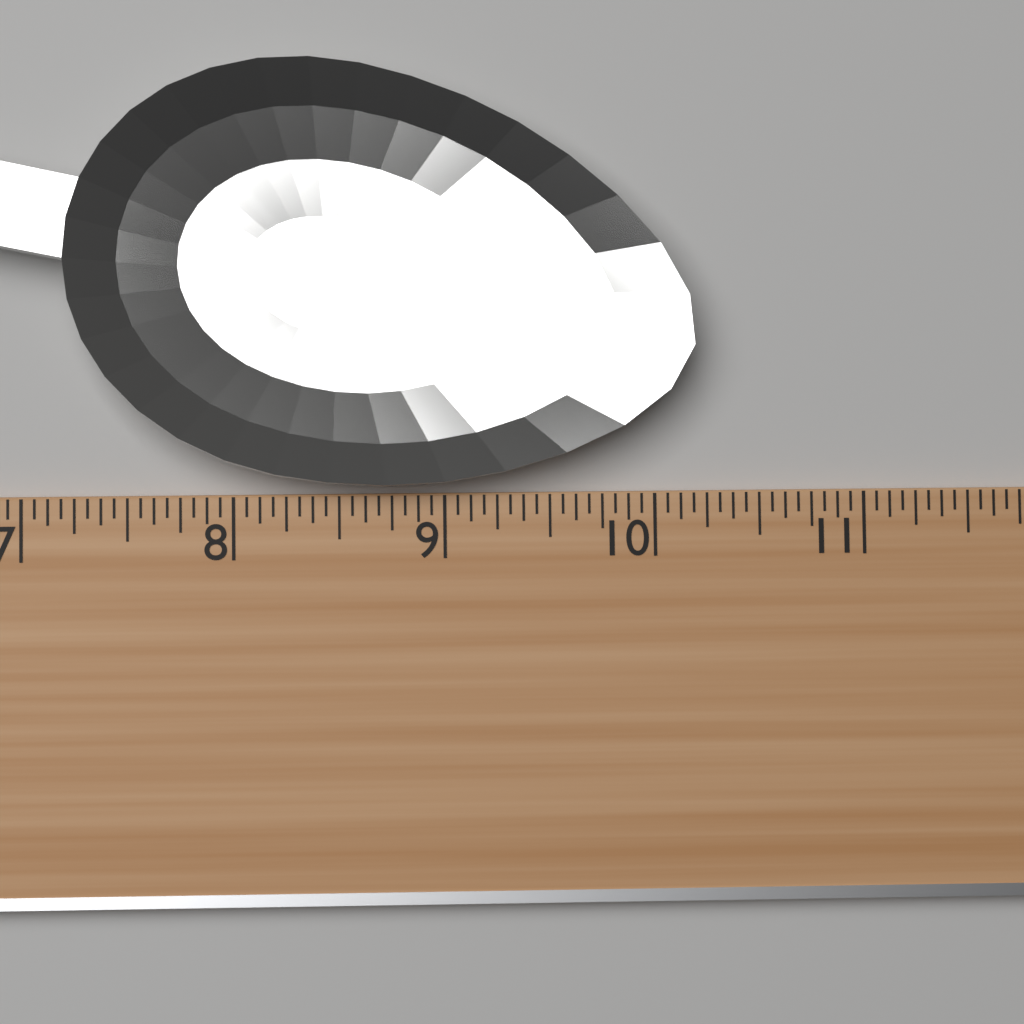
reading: 10.1875 (no unit)
